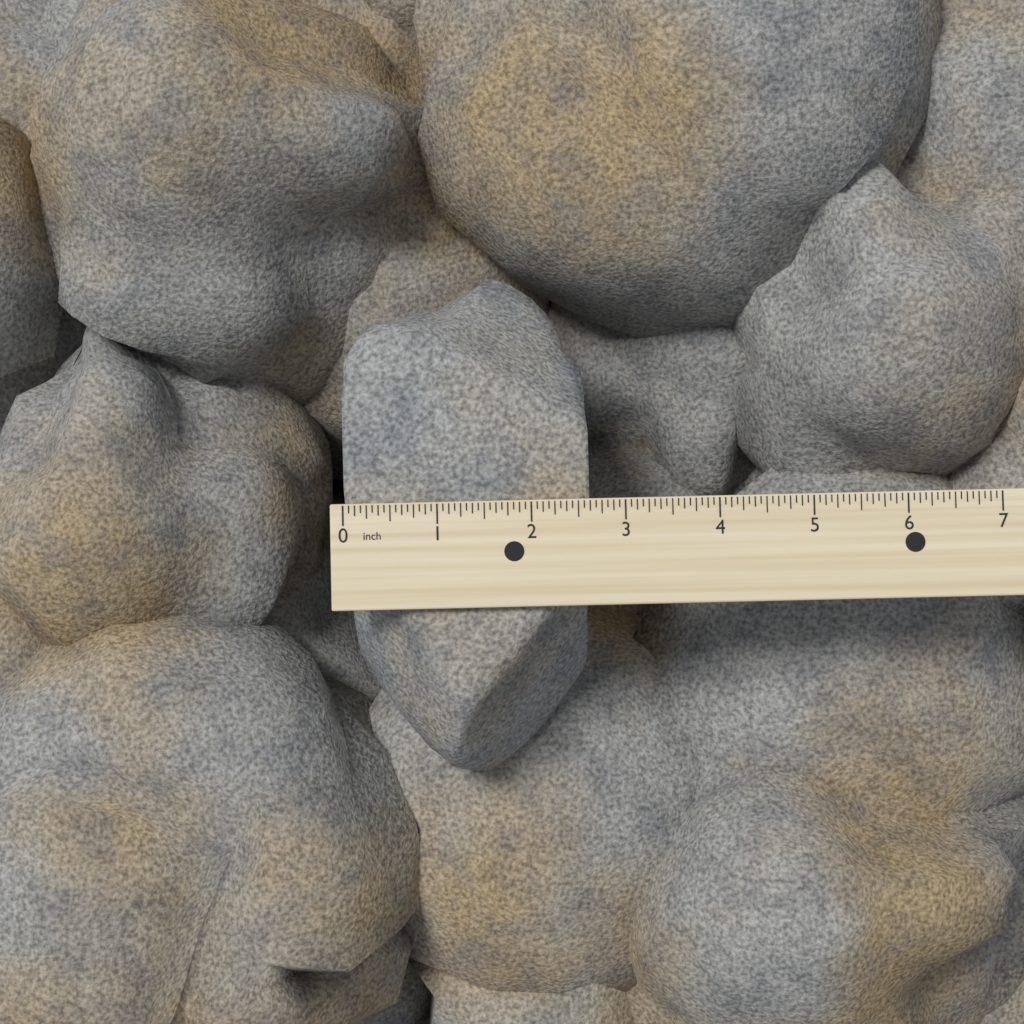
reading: 2.6250 inch
